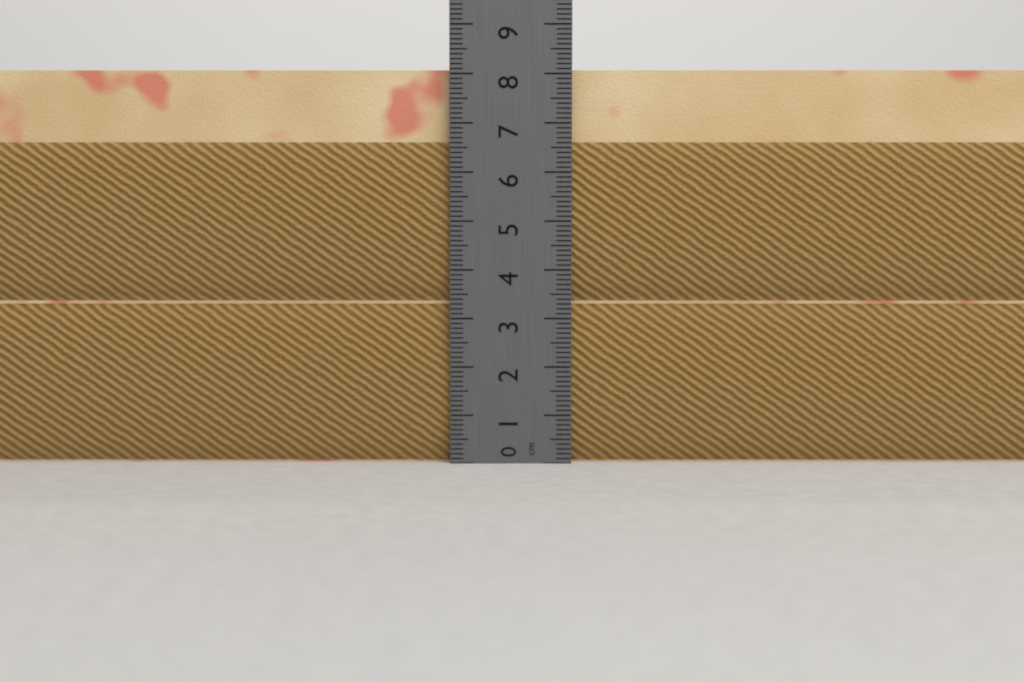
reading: 8.1 cm
